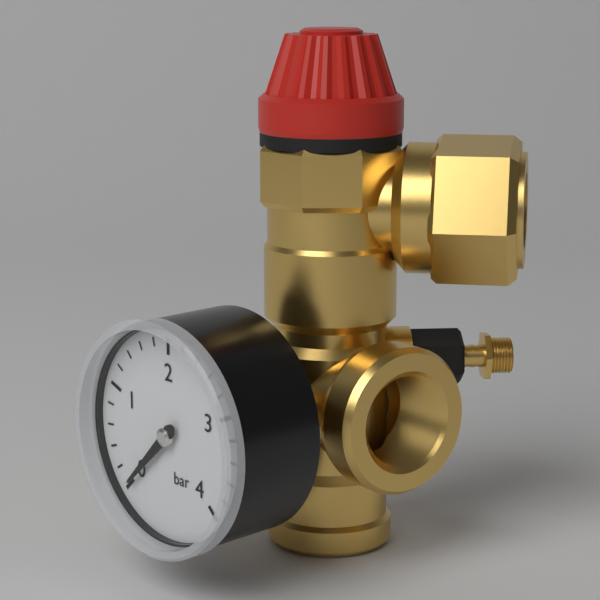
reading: 0.0 bar
